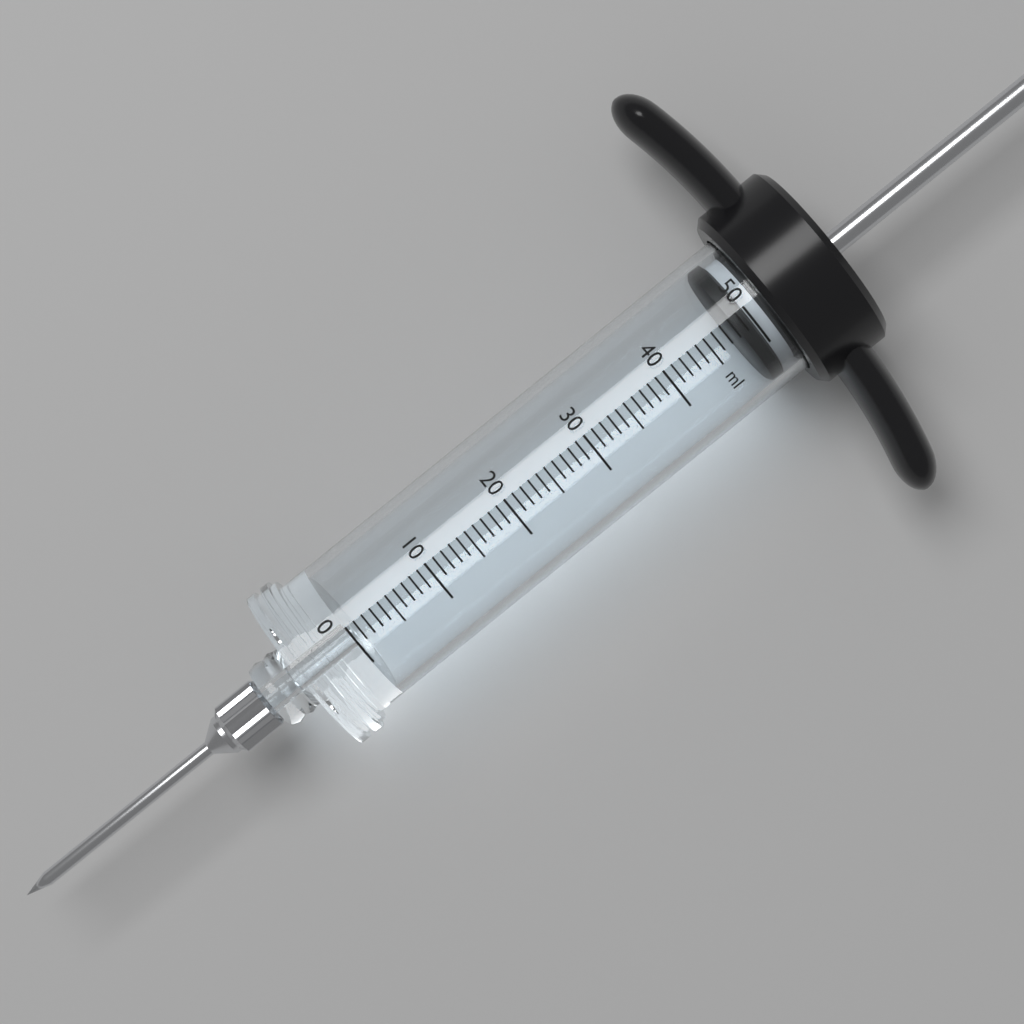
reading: 48 ml
